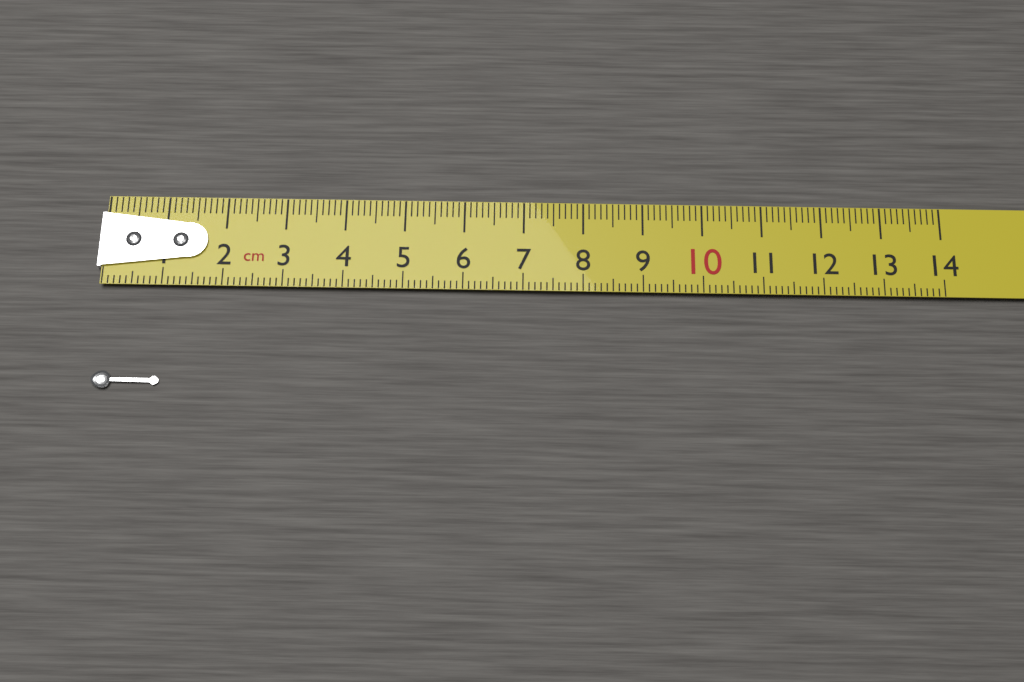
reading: 1.1 cm
